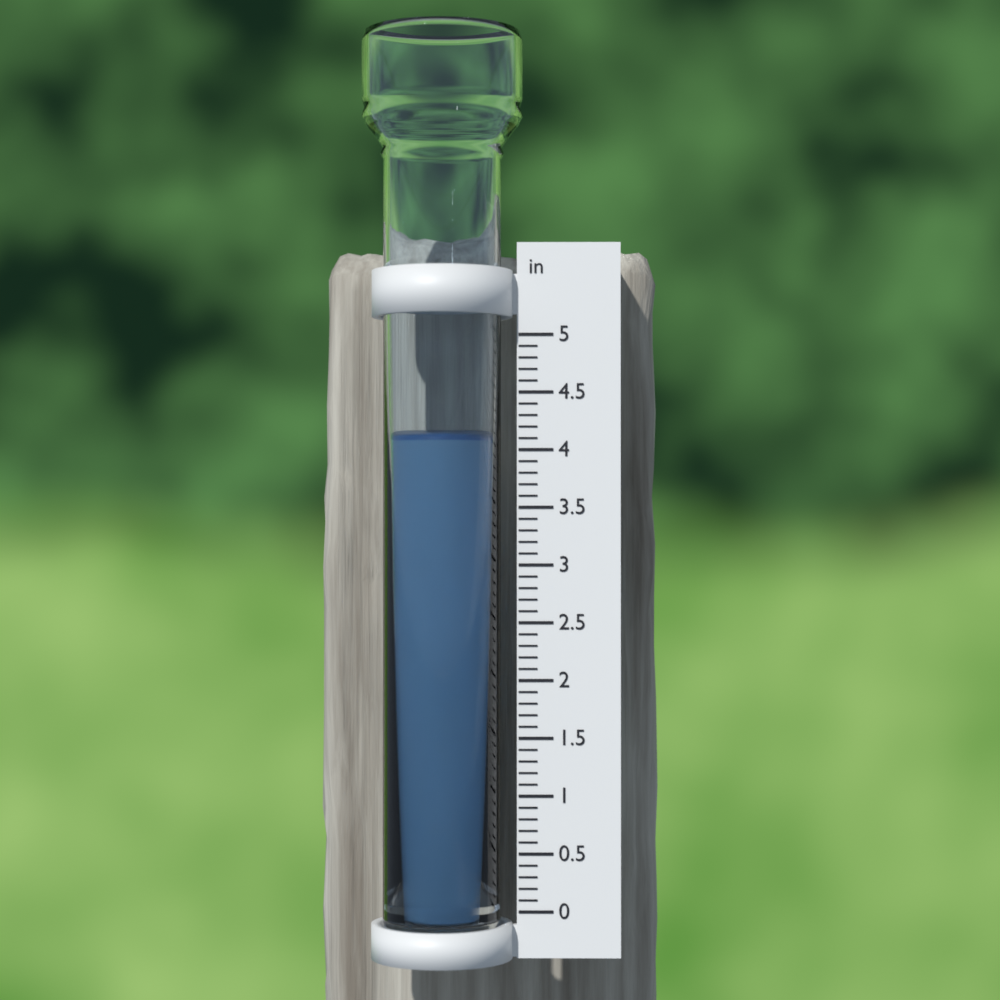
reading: 4.1 in
